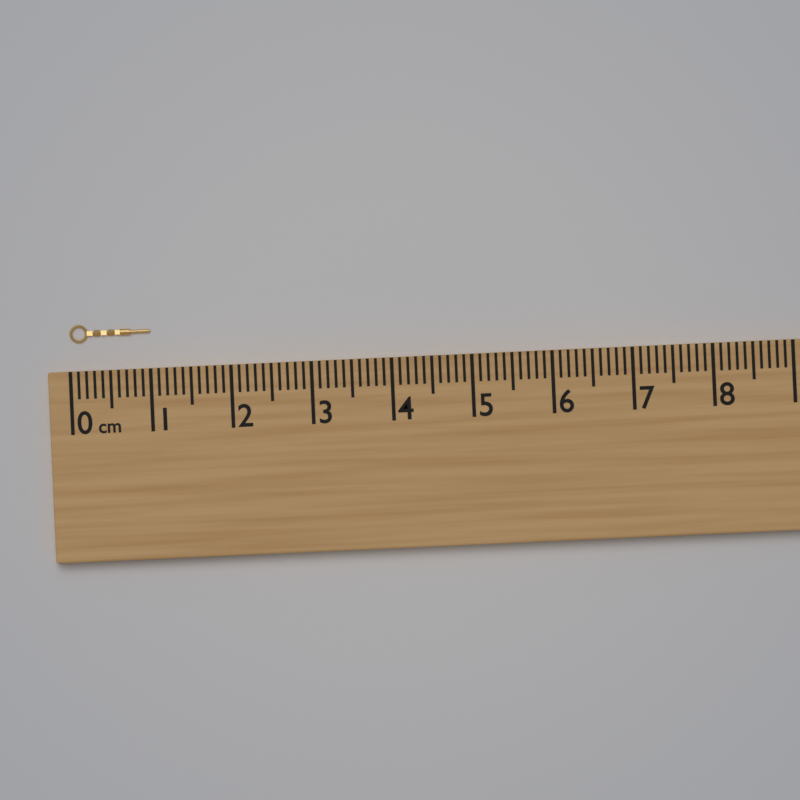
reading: 1.0 cm
